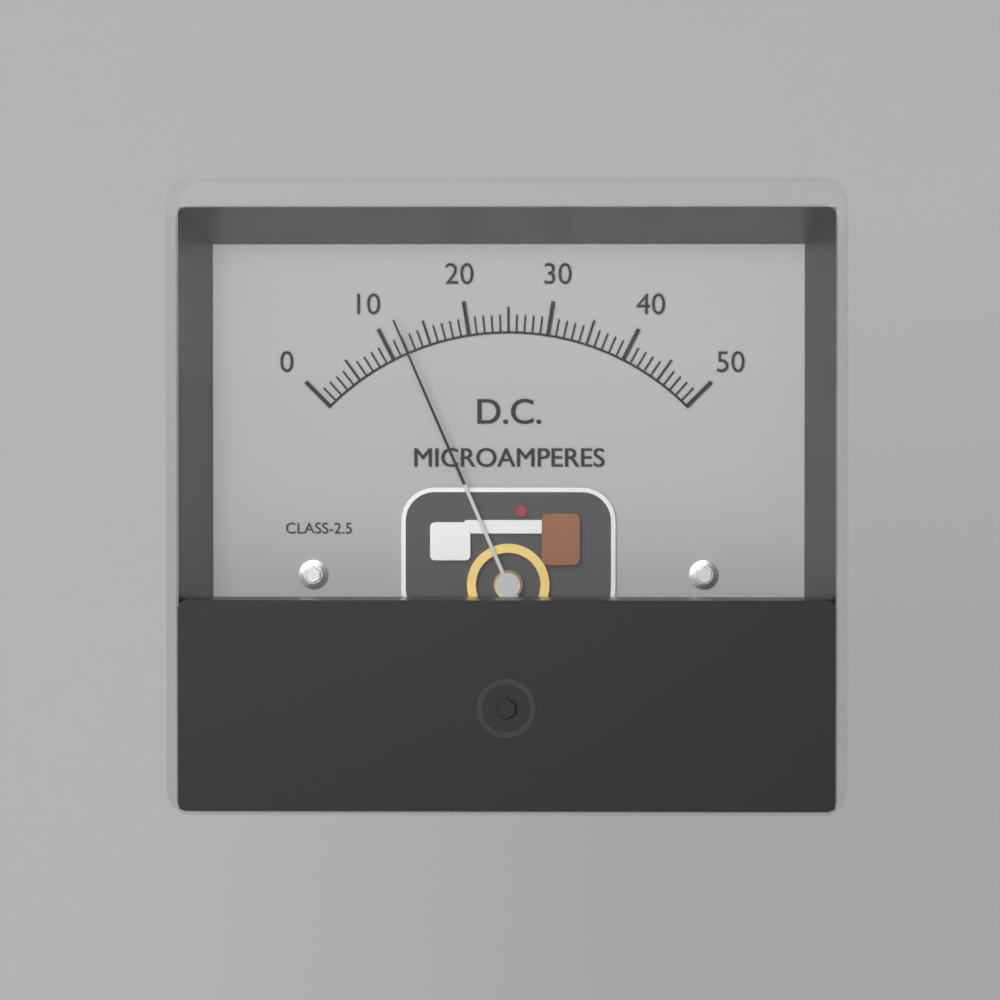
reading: 12 µA
